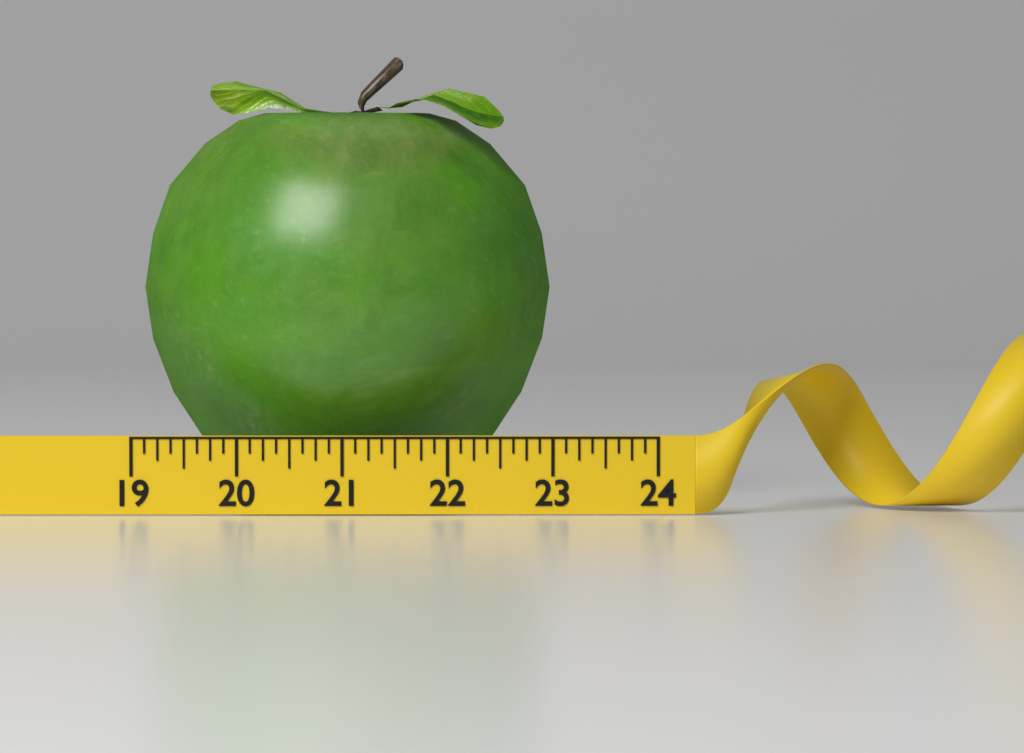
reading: 23.000 (no unit)
